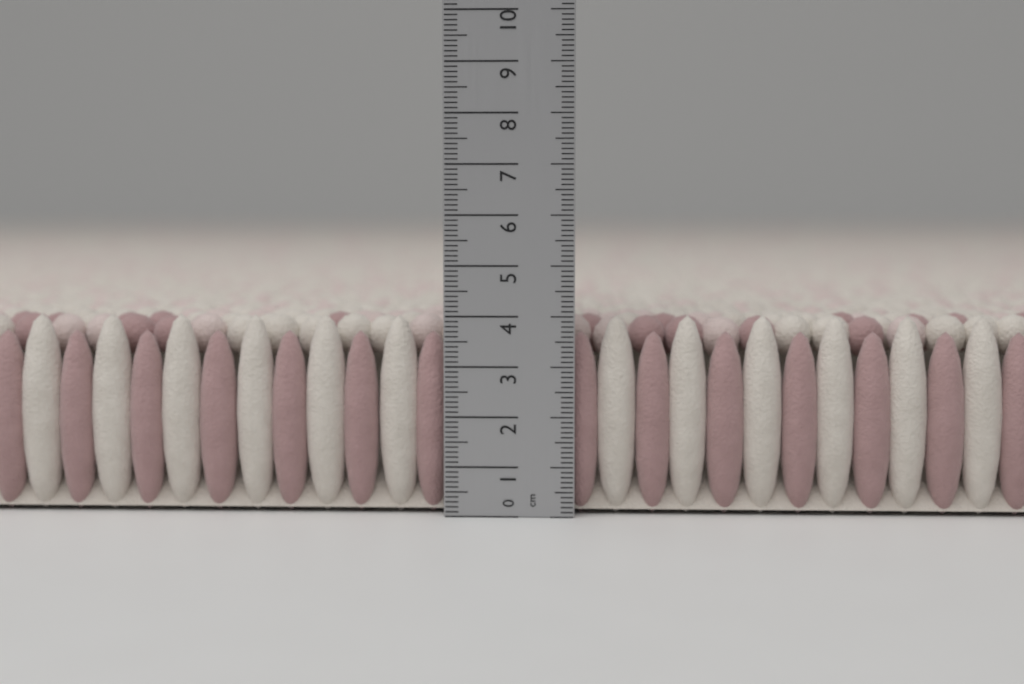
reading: 4.0 cm
